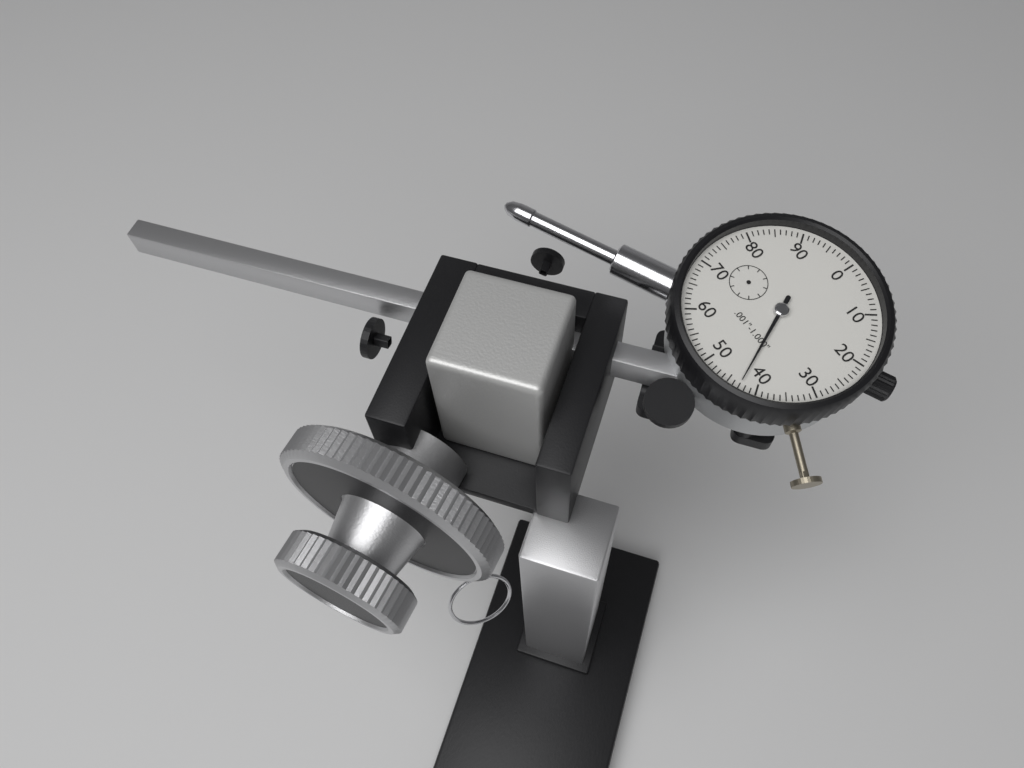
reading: 0.043 in
